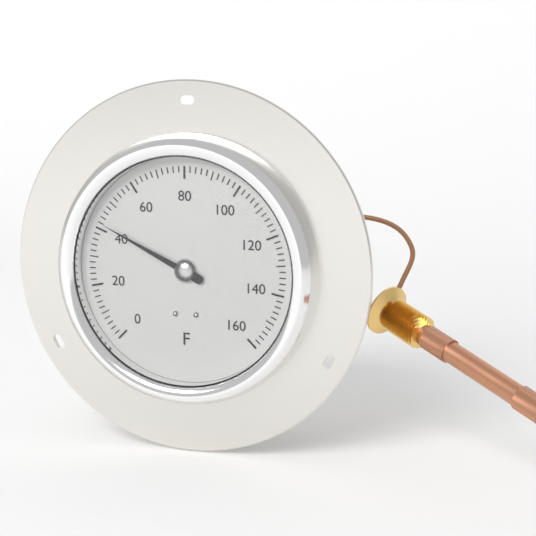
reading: 42 °F
